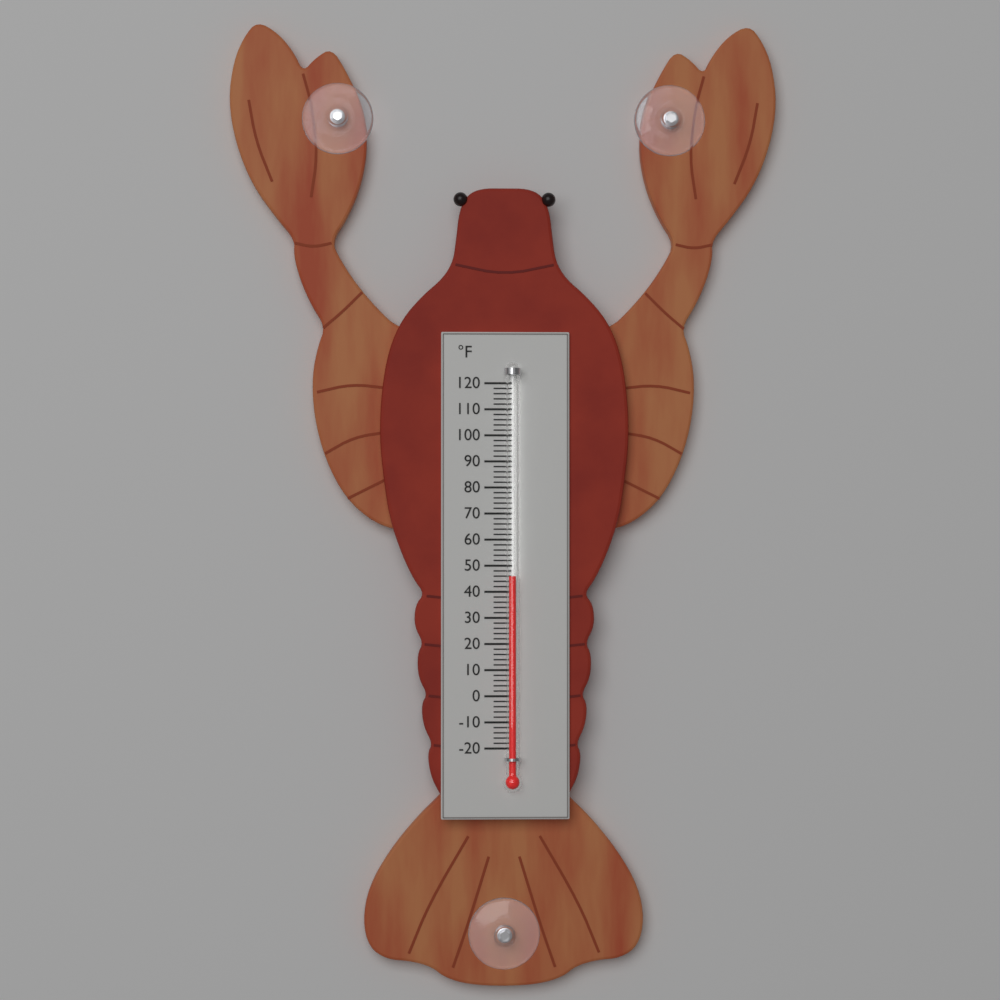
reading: 46 °F
